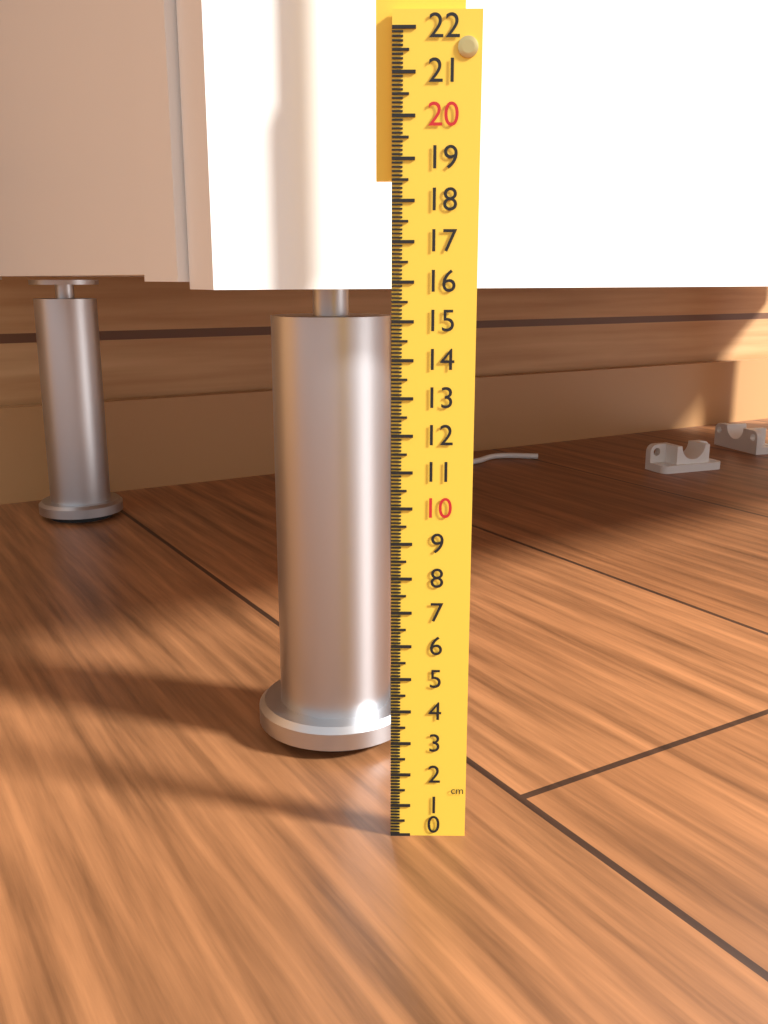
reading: 16.1 cm
